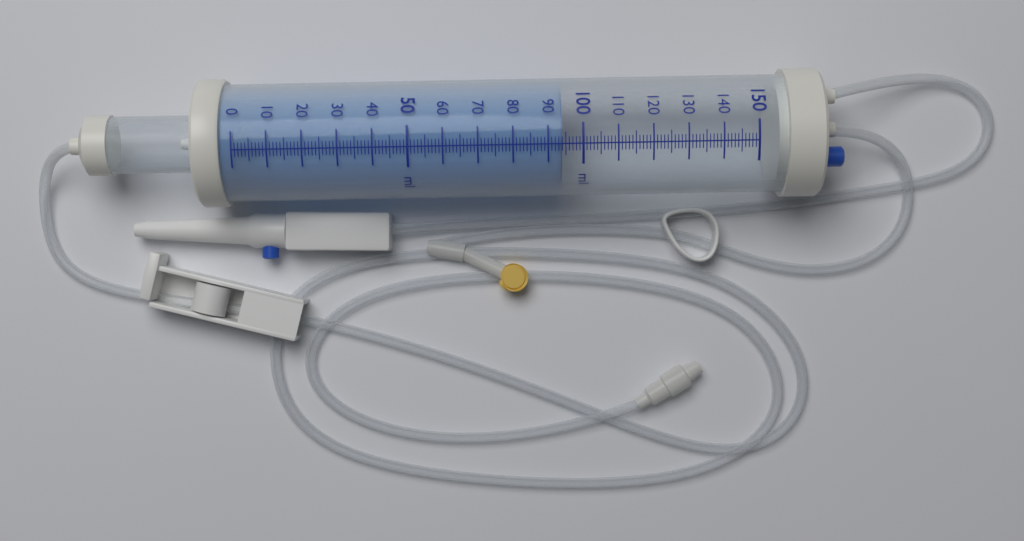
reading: 94 ml
